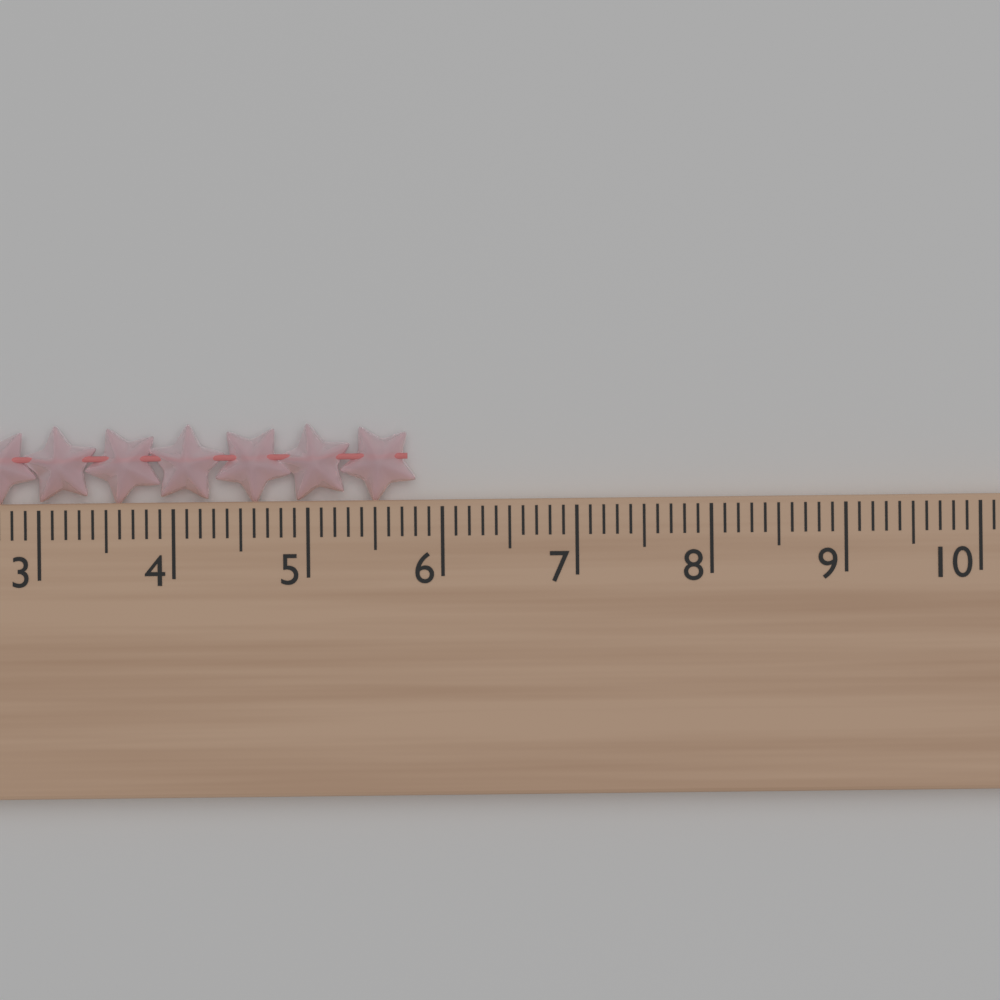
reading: 5.8 cm
